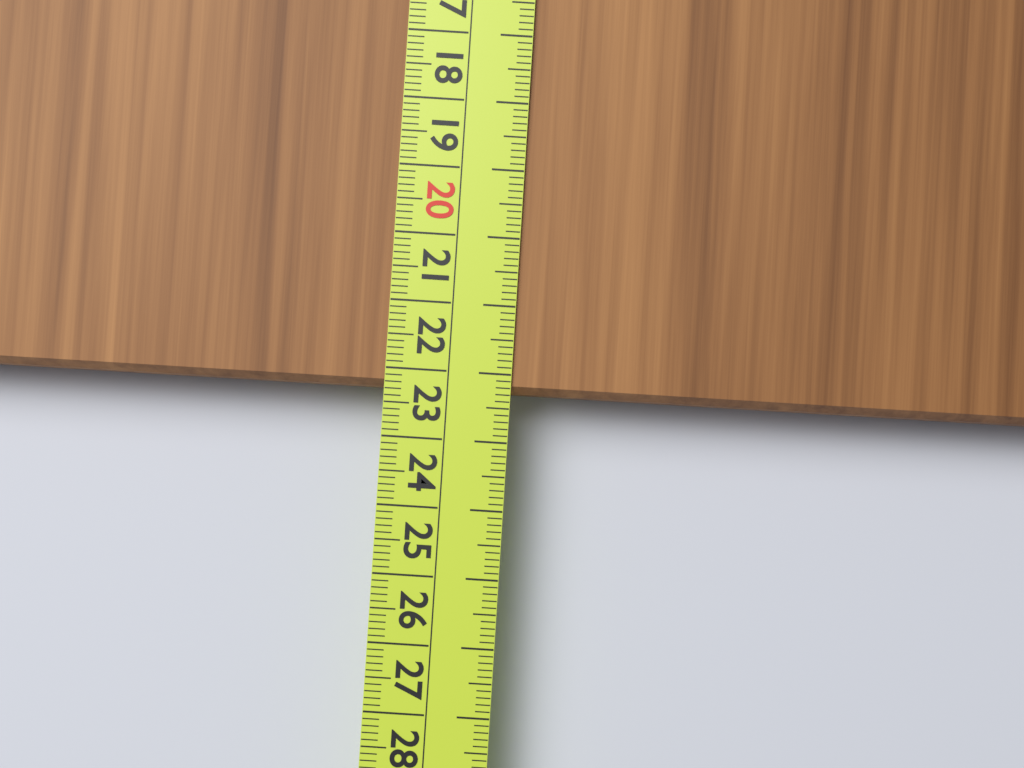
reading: 22.3 cm
